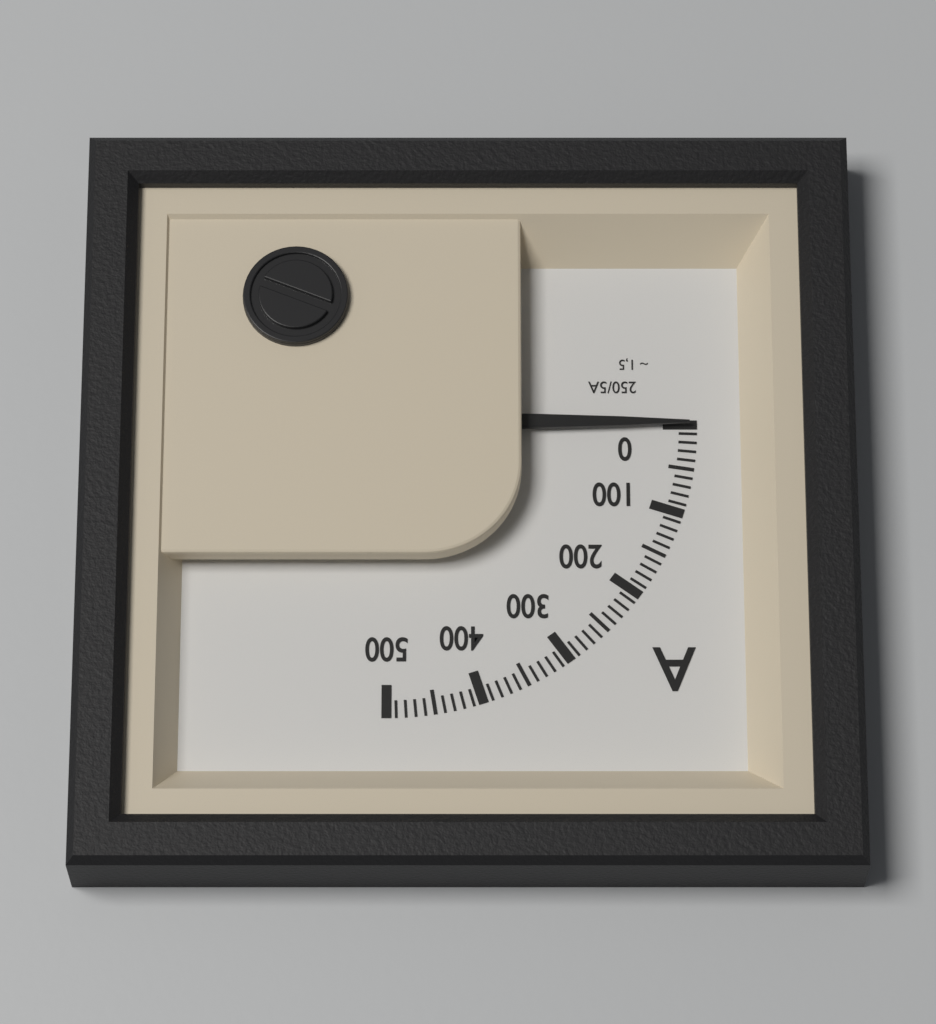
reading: 0 A
